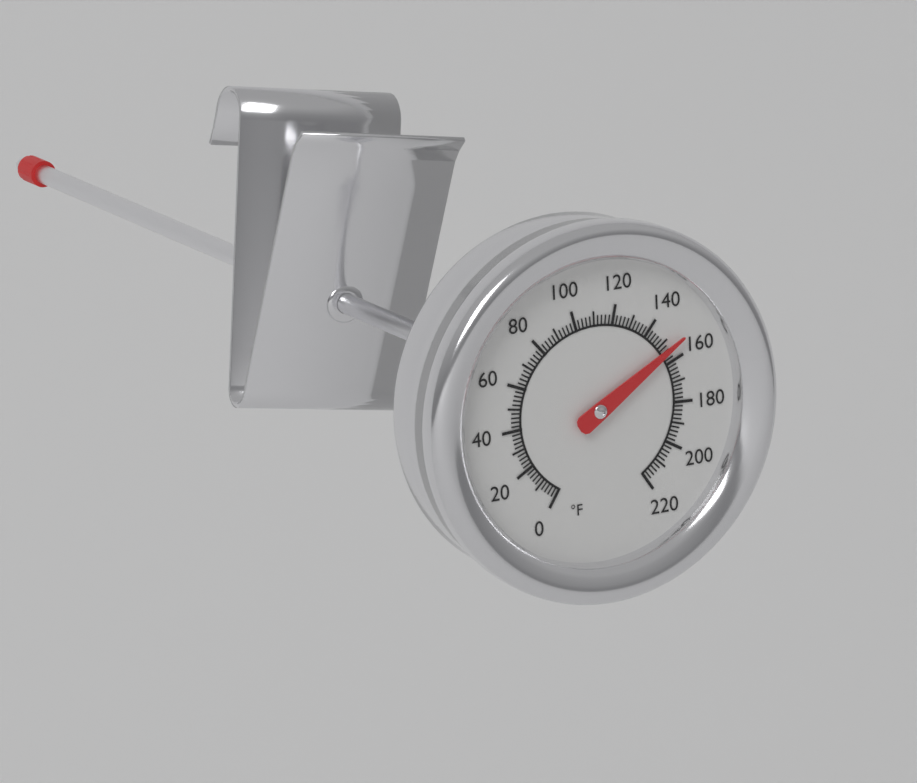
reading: 154 °F
